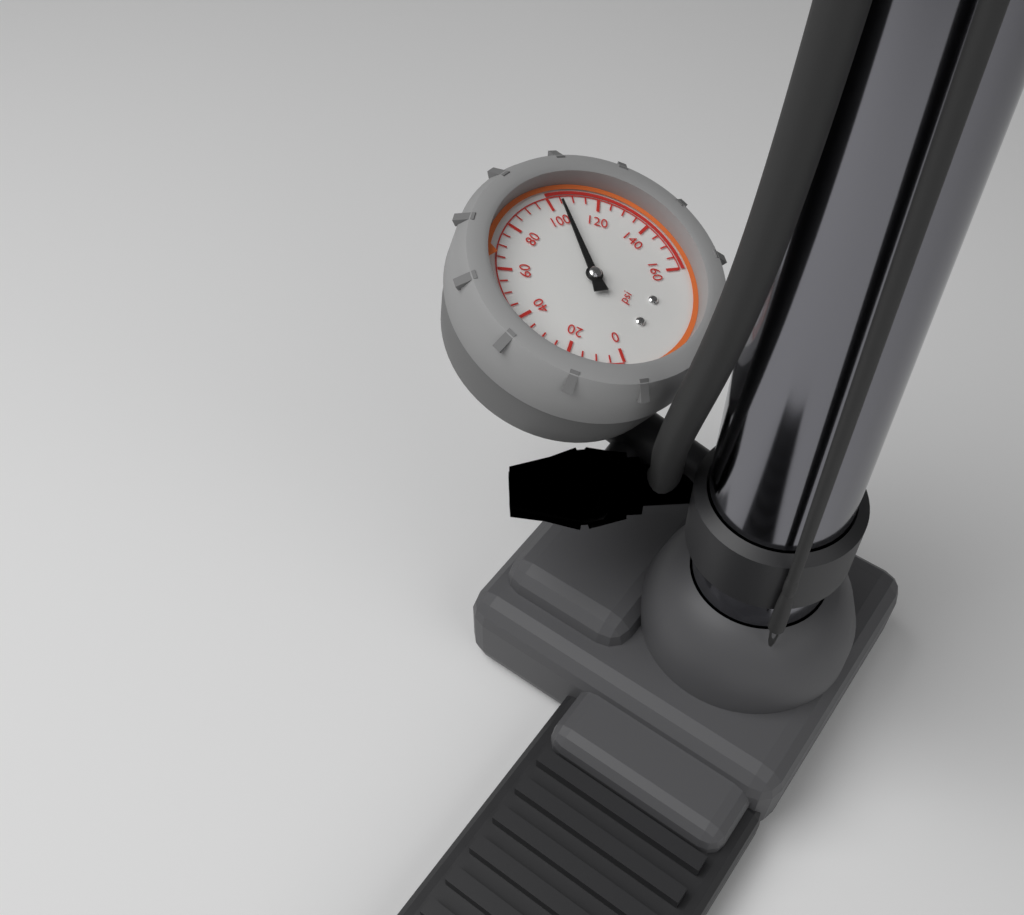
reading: 105 psi
